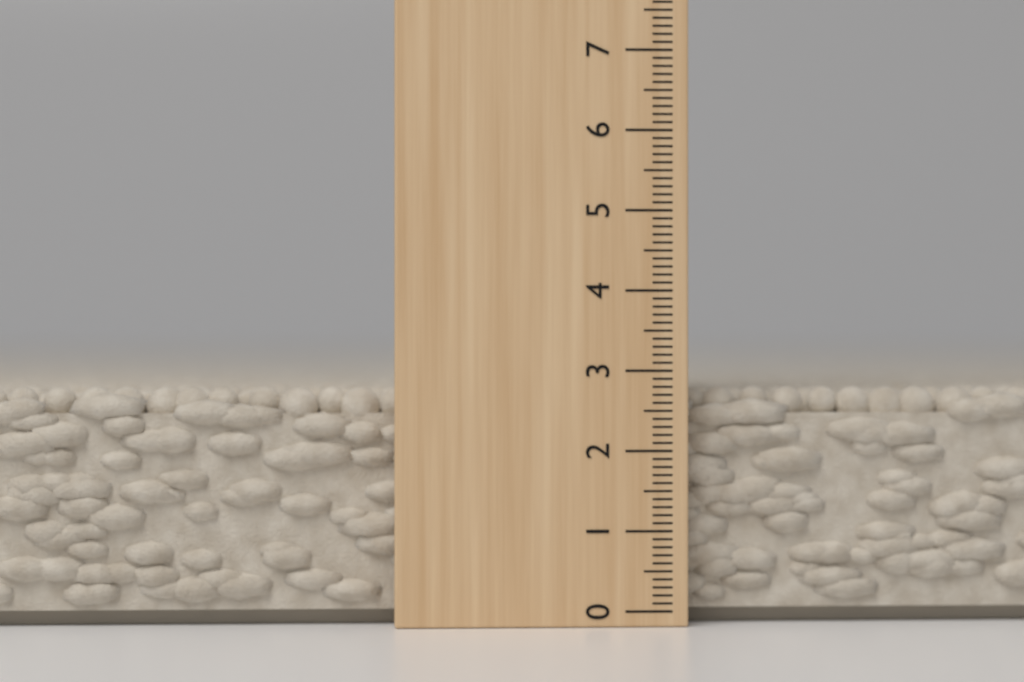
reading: 2.8 cm
